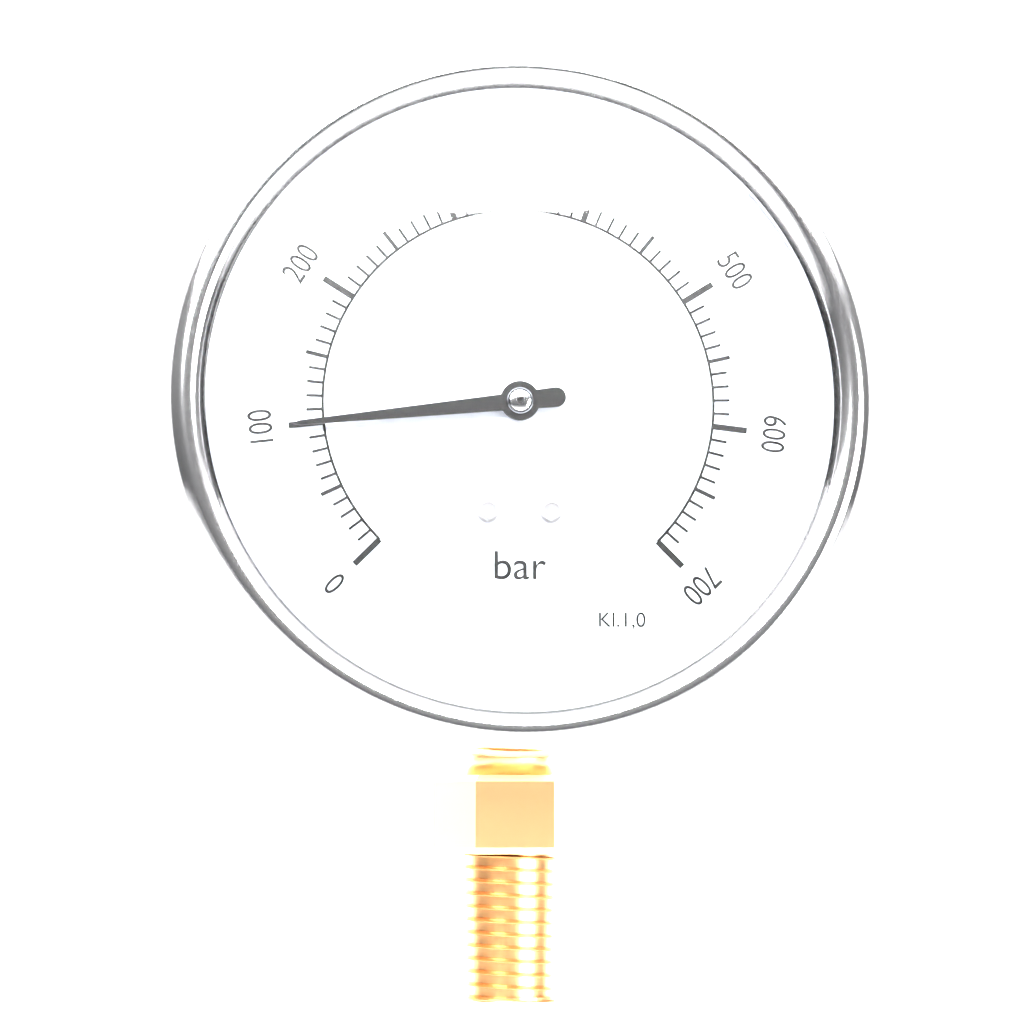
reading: 100 bar
